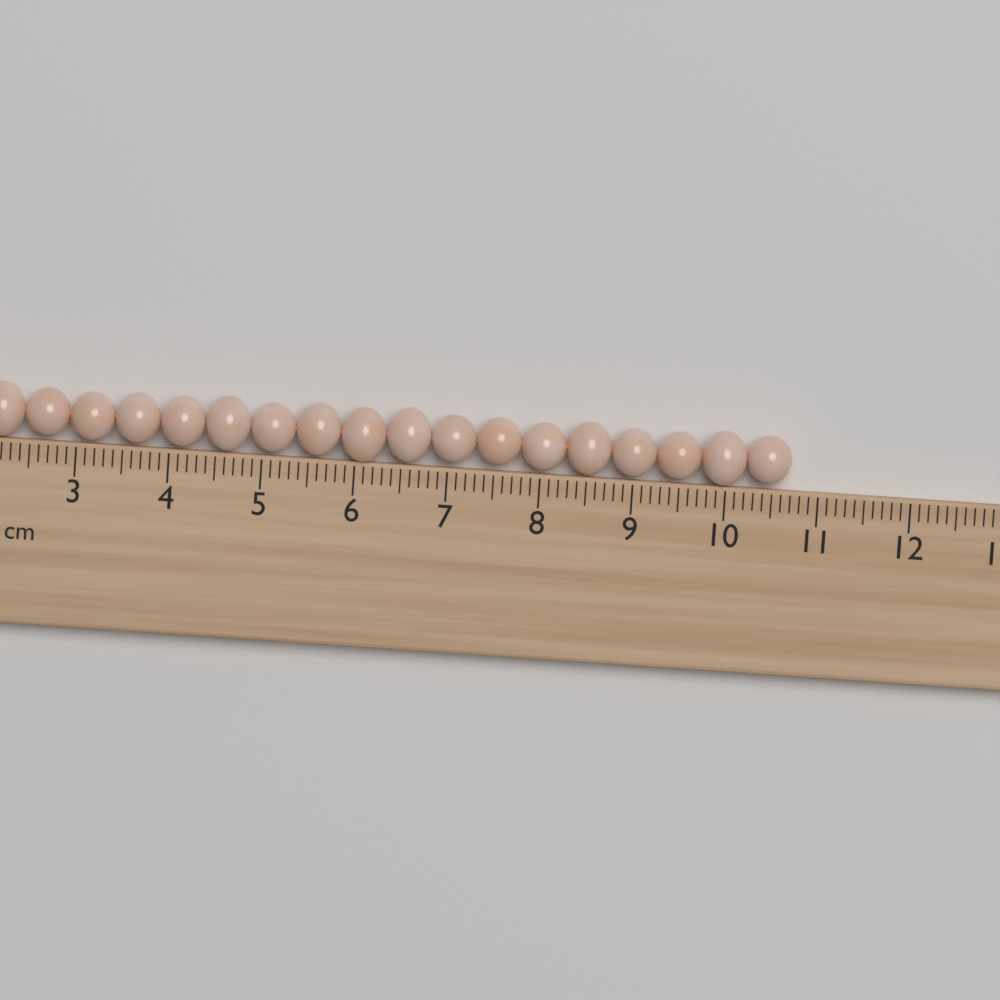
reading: 10.7 cm
